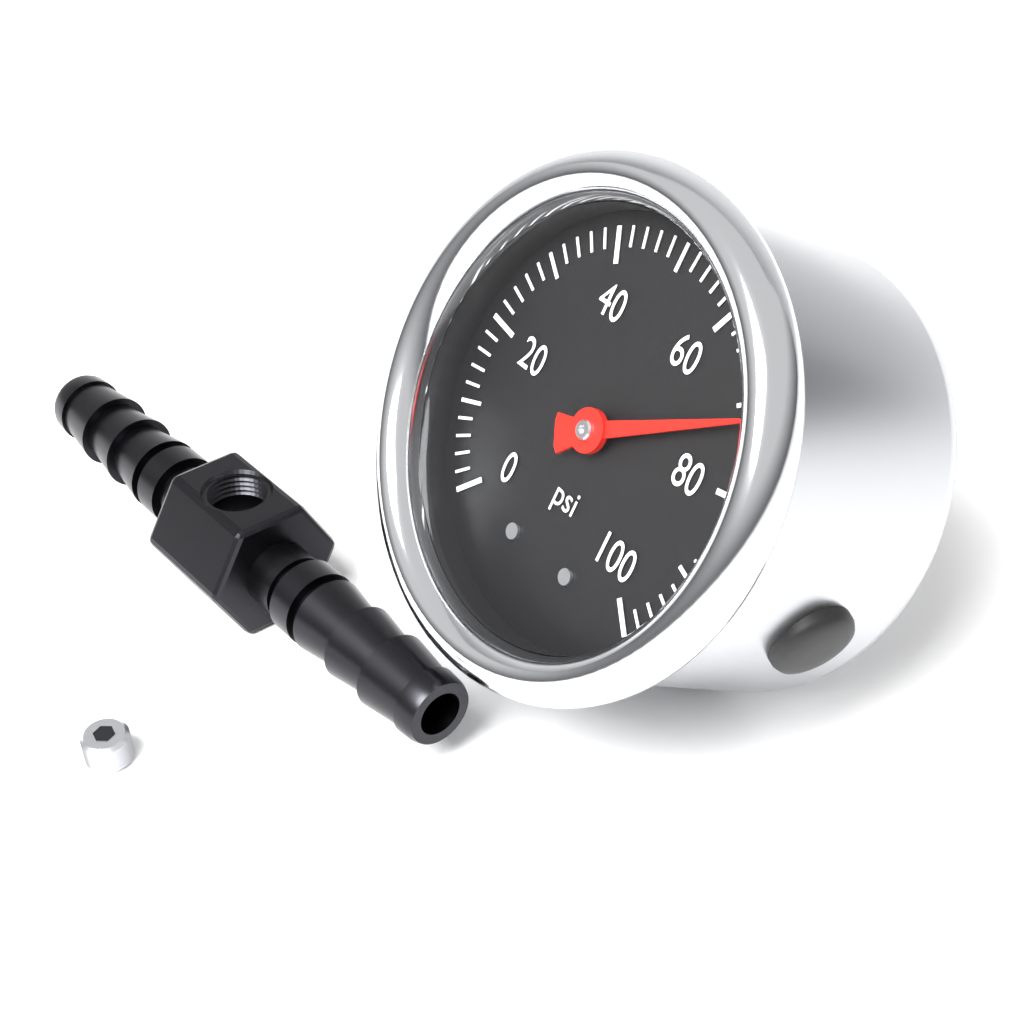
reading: 72 psi
